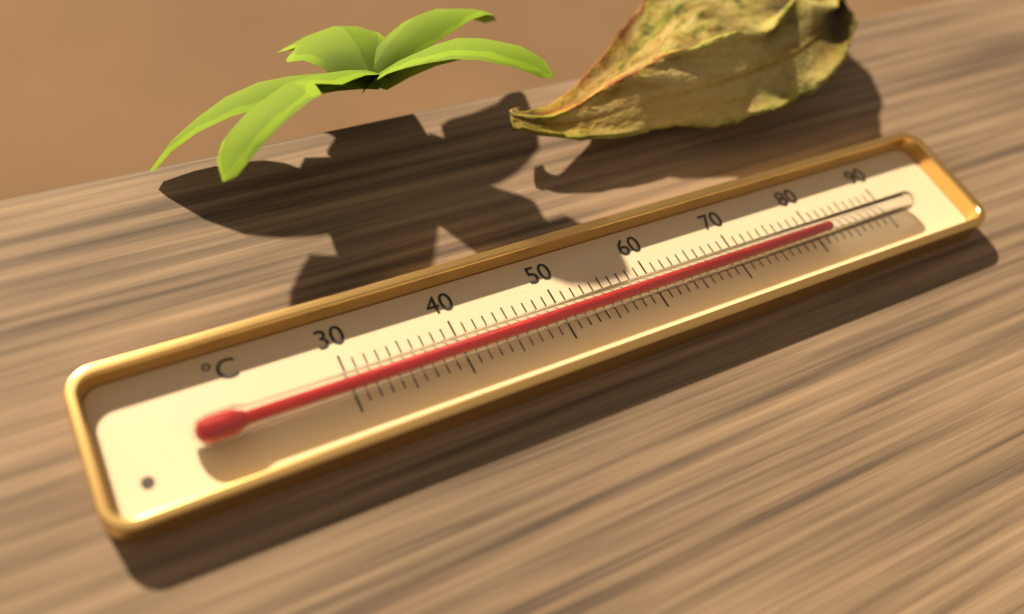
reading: 81 °C
